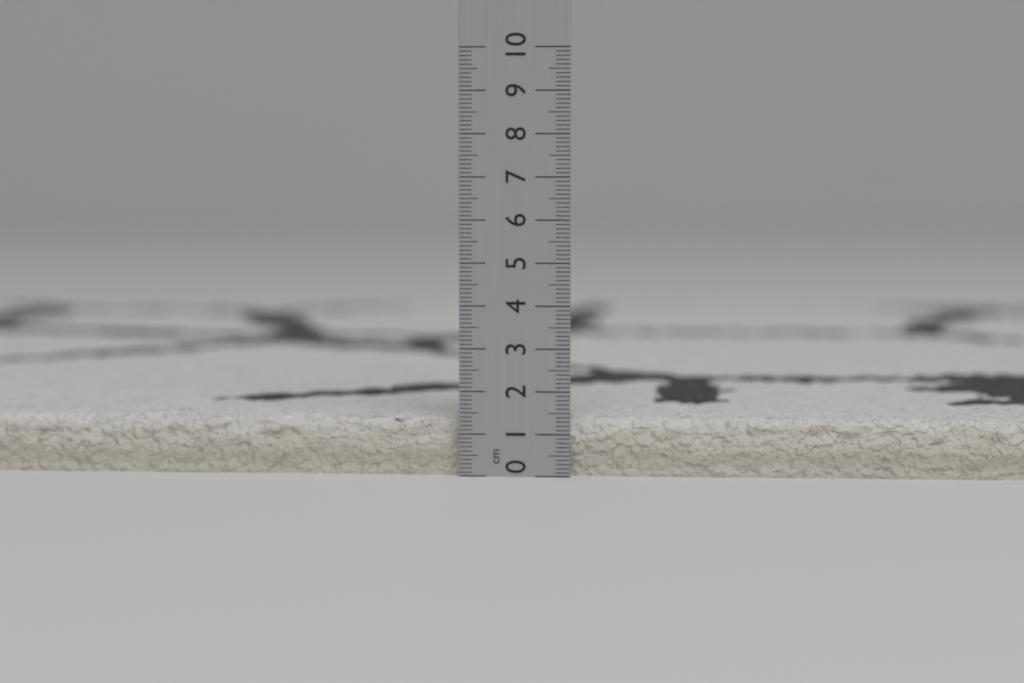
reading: 1.4 cm
